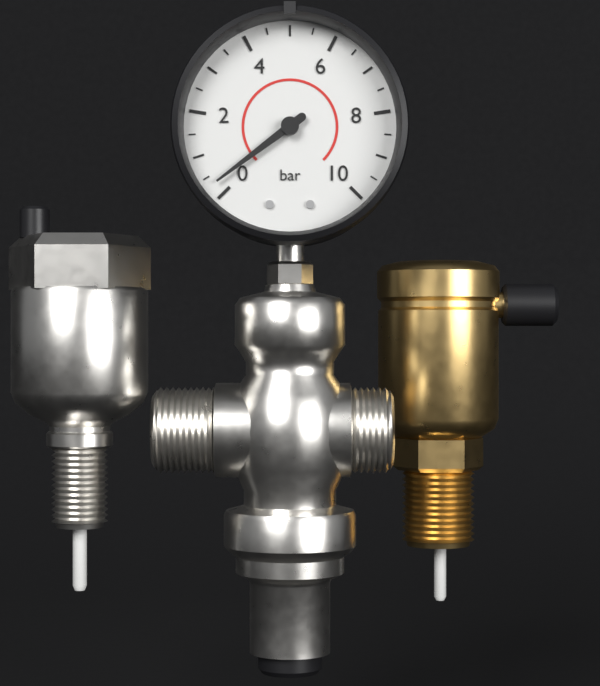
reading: 0.3 bar
